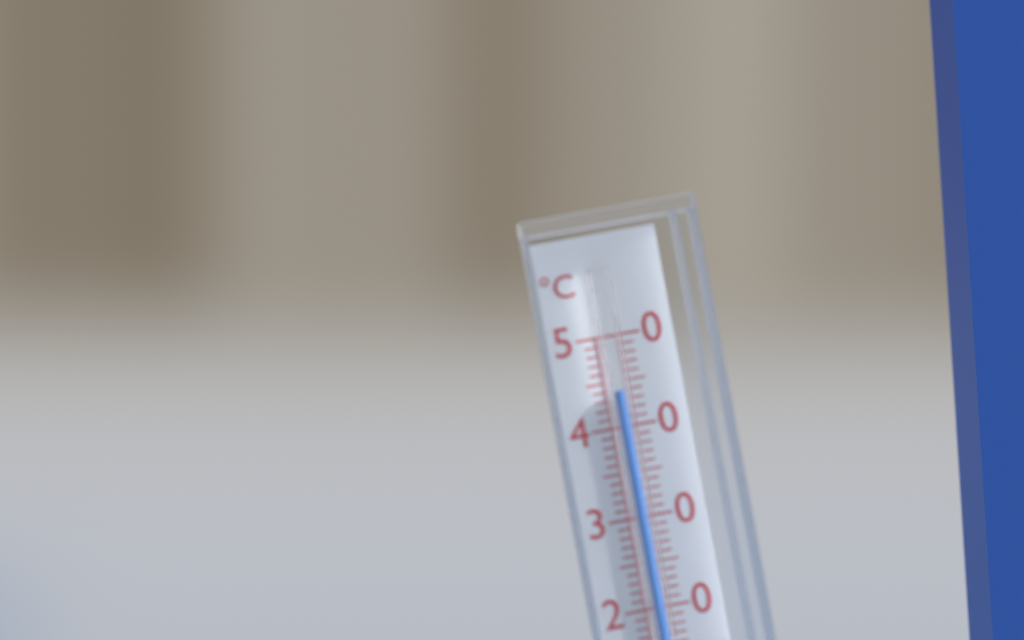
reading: 44 °C
